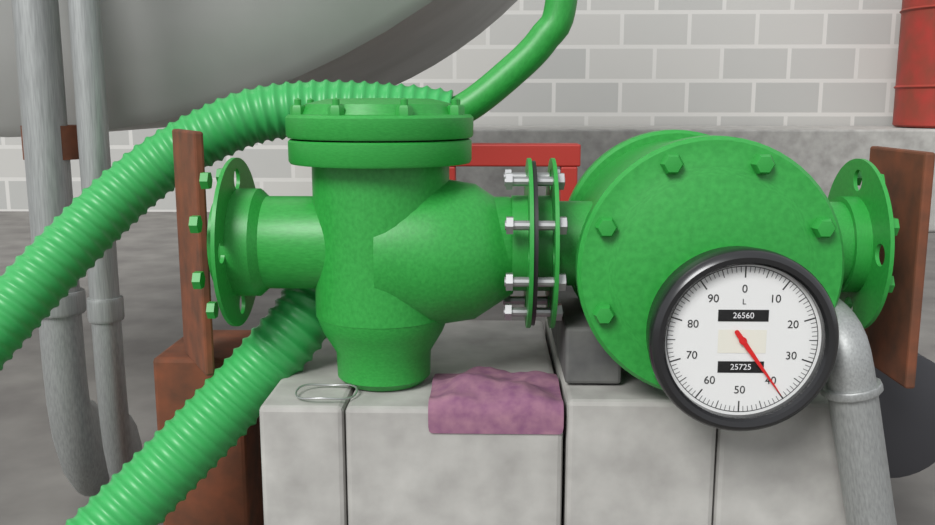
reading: 40 L
